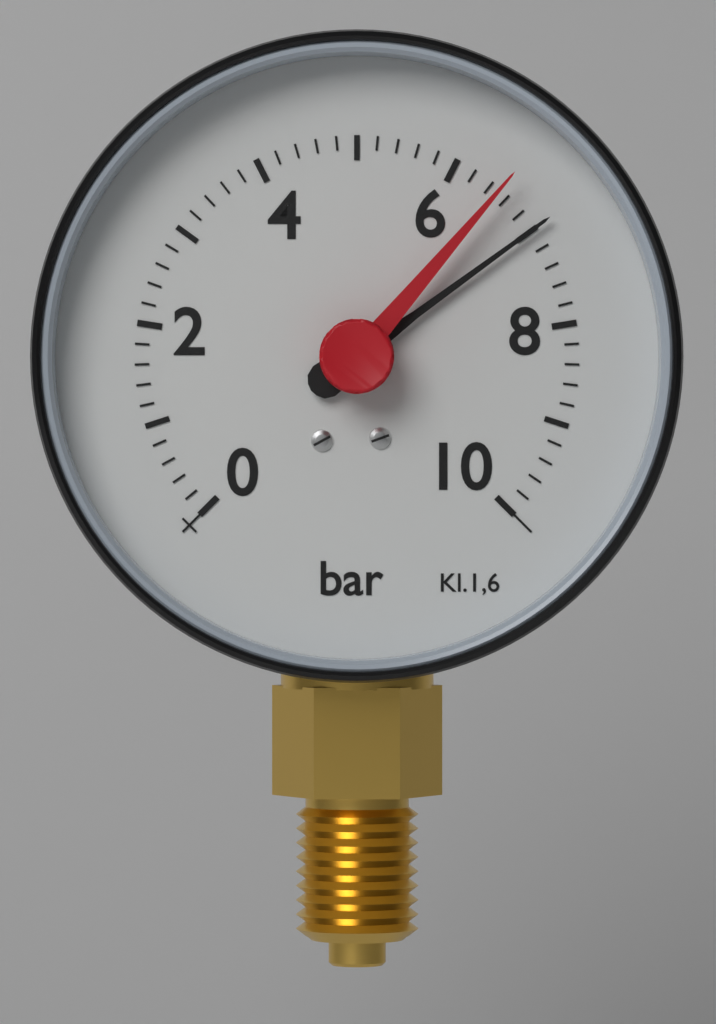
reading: 7.0 bar
